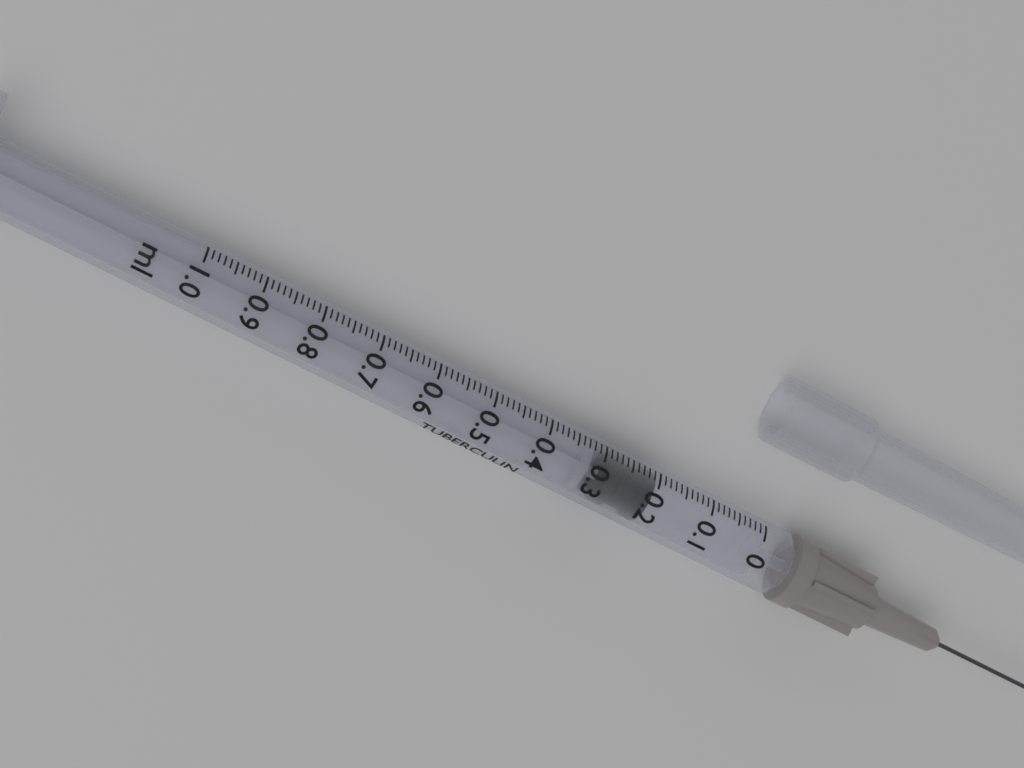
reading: 0.20 ml
